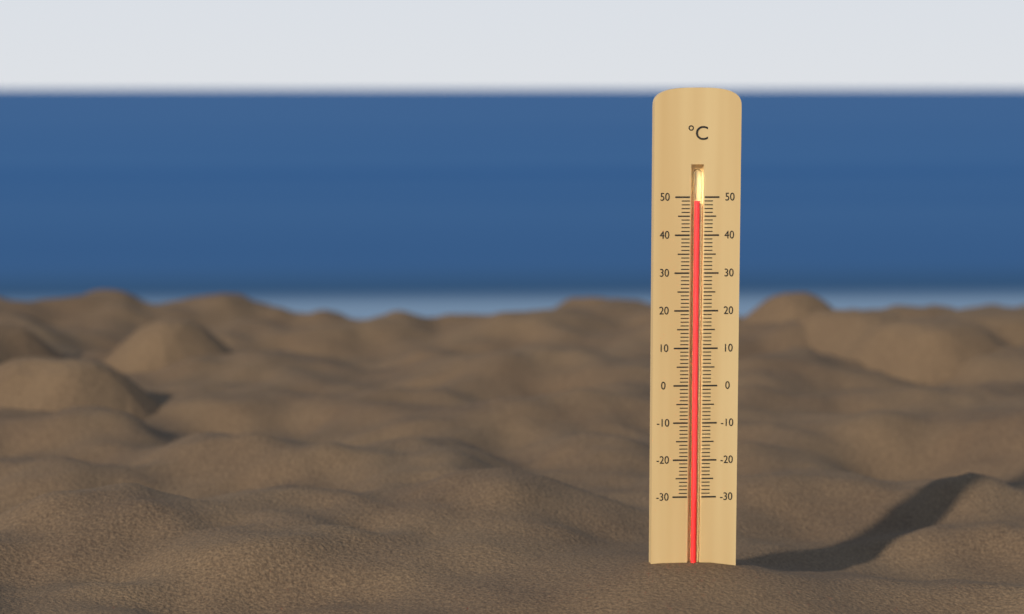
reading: 49 °C
